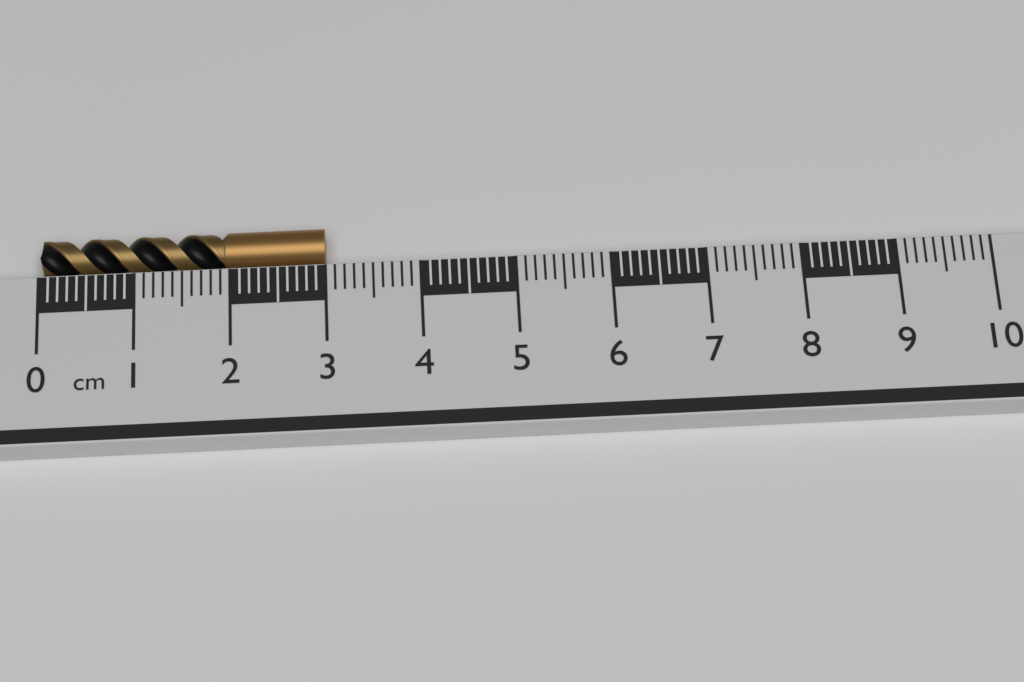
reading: 3.0 cm
